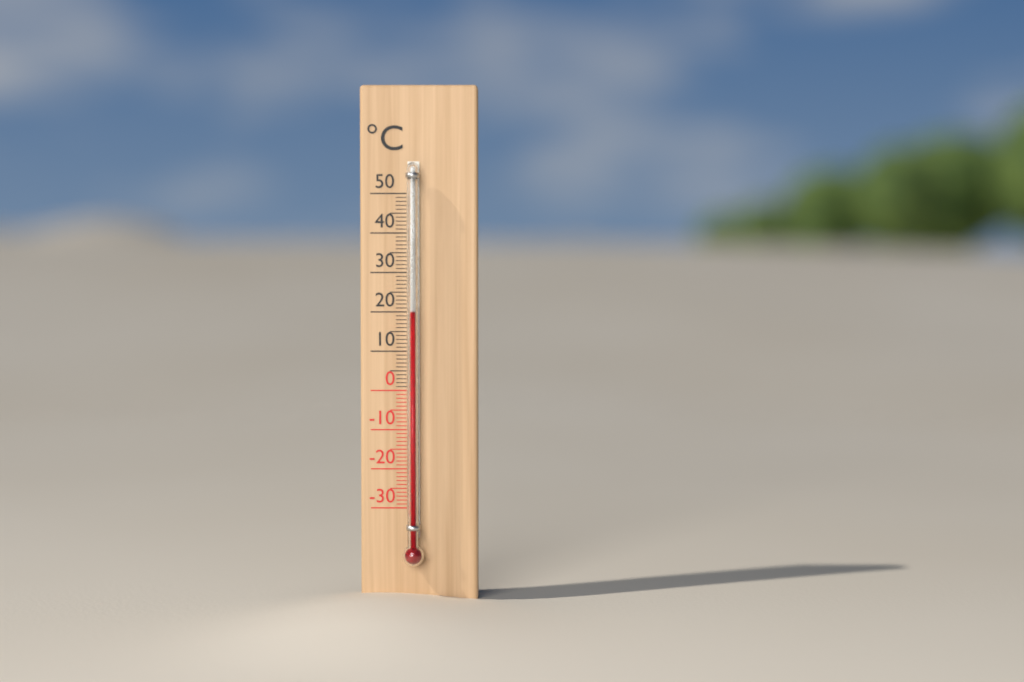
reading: 20 °C
